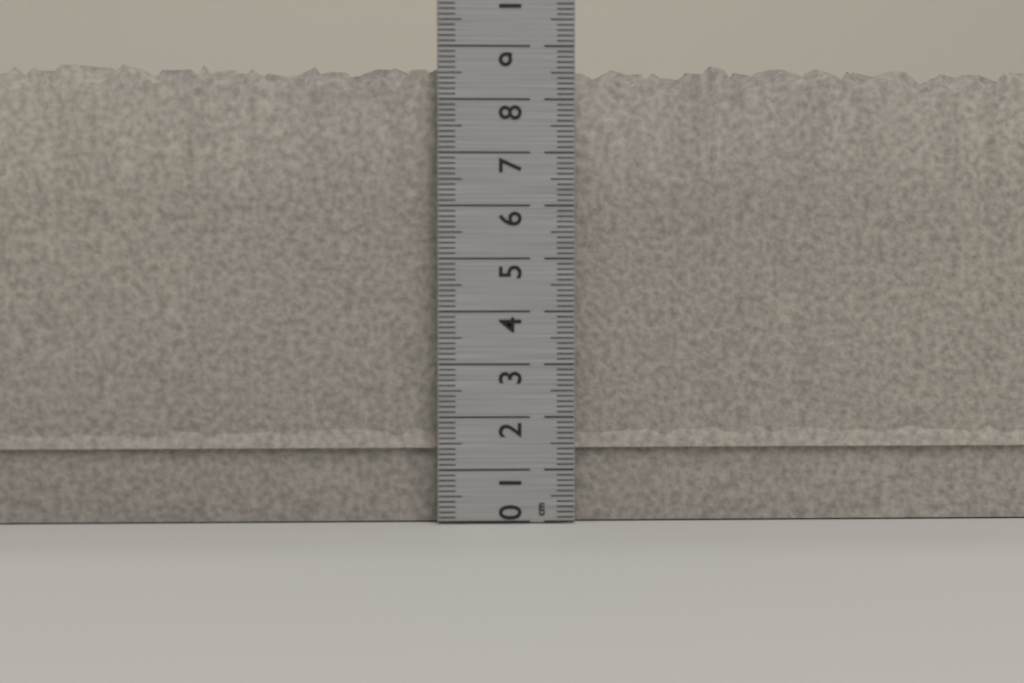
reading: 8.8 cm
